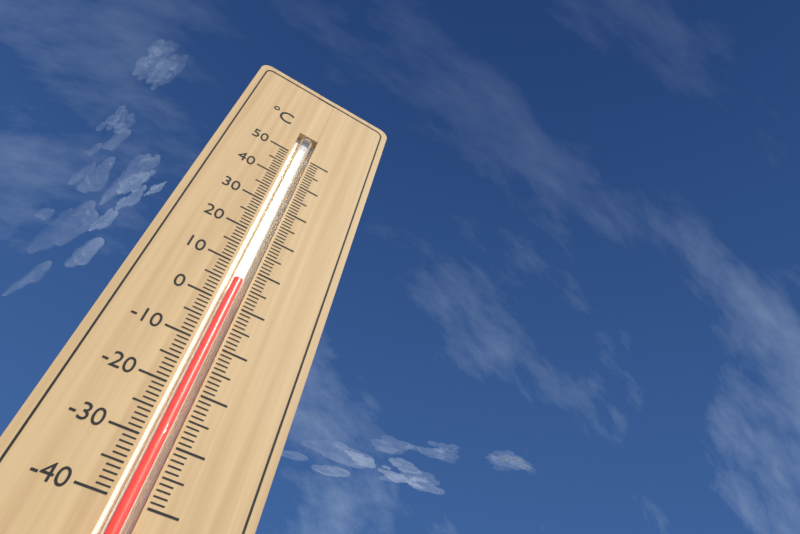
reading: 6 °C
